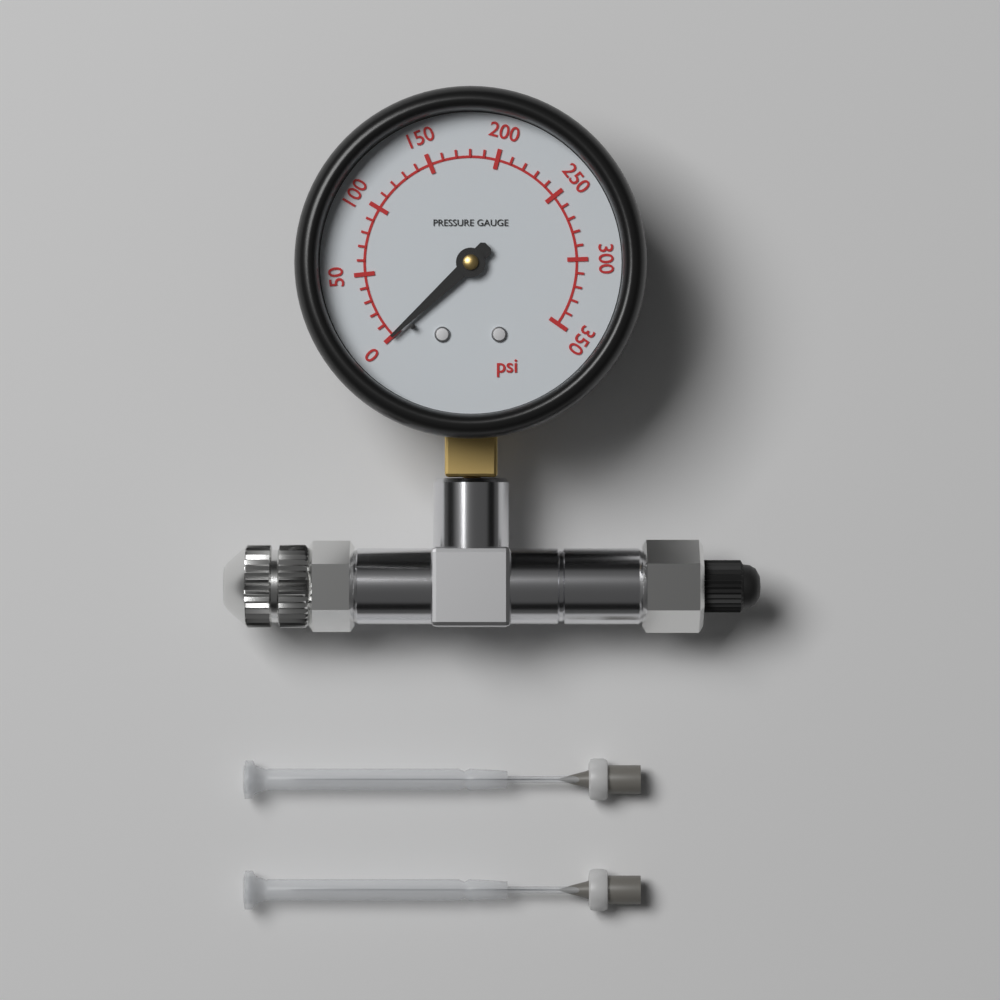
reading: 0 psi
